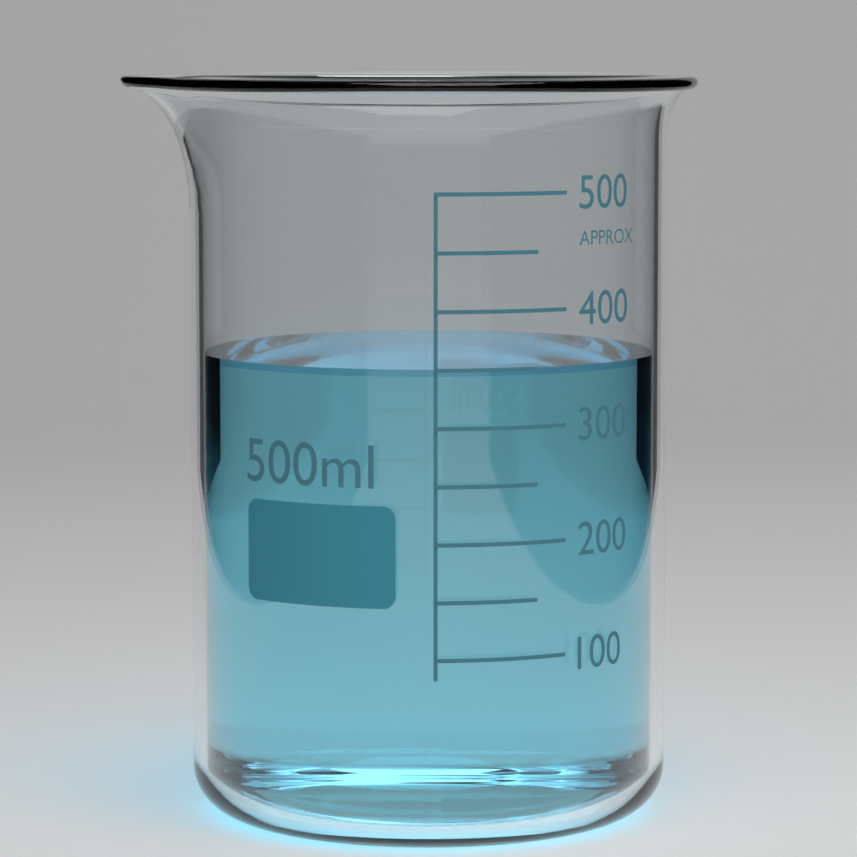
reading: 350 ml
